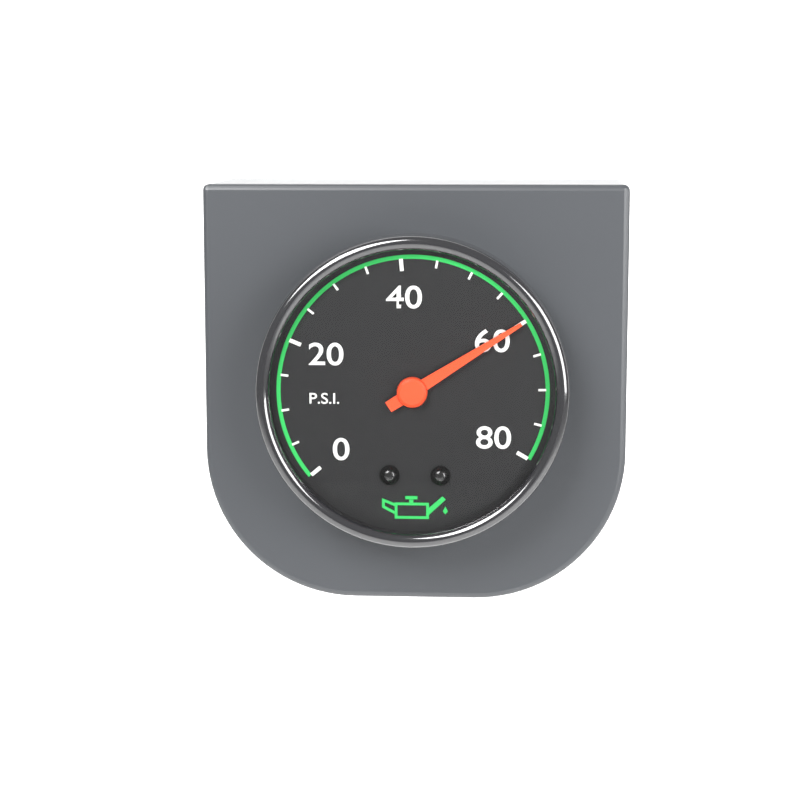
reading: 60 psi
